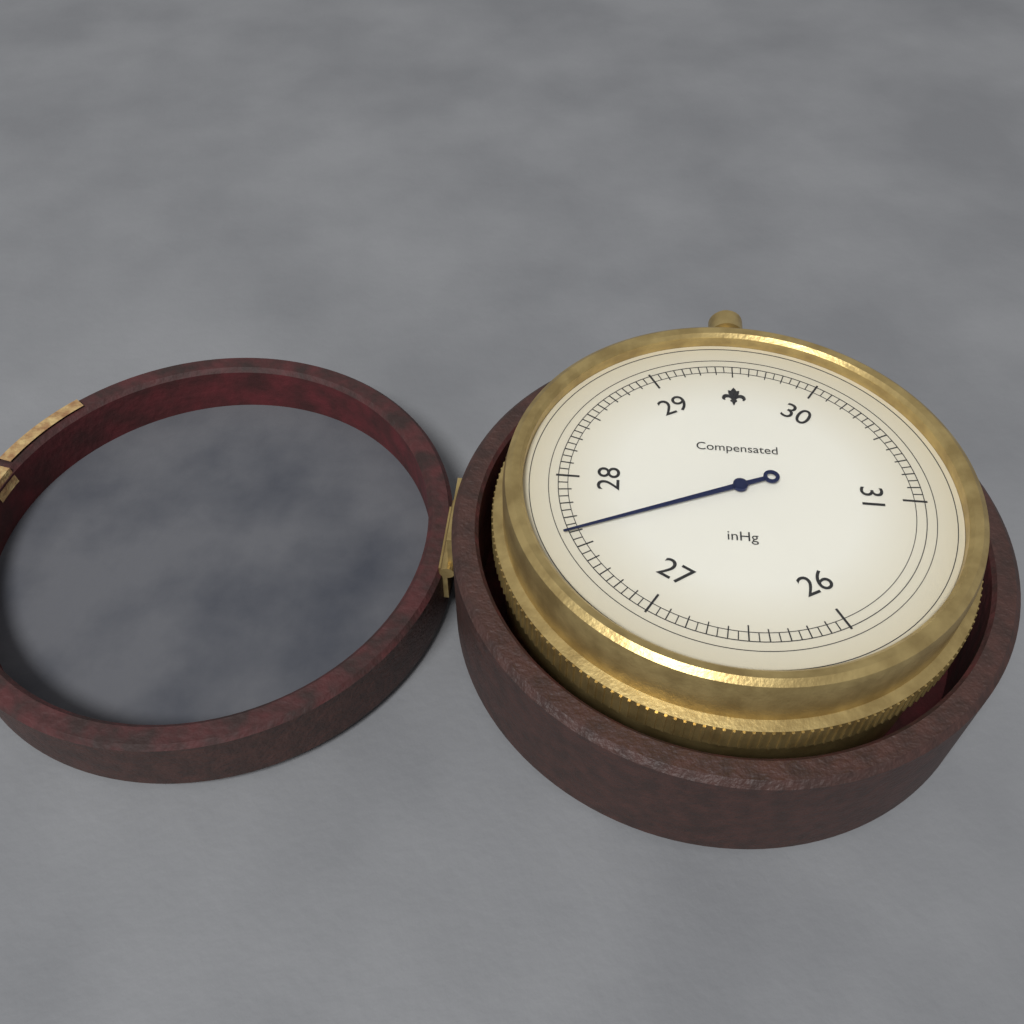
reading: 27.60 inHg
